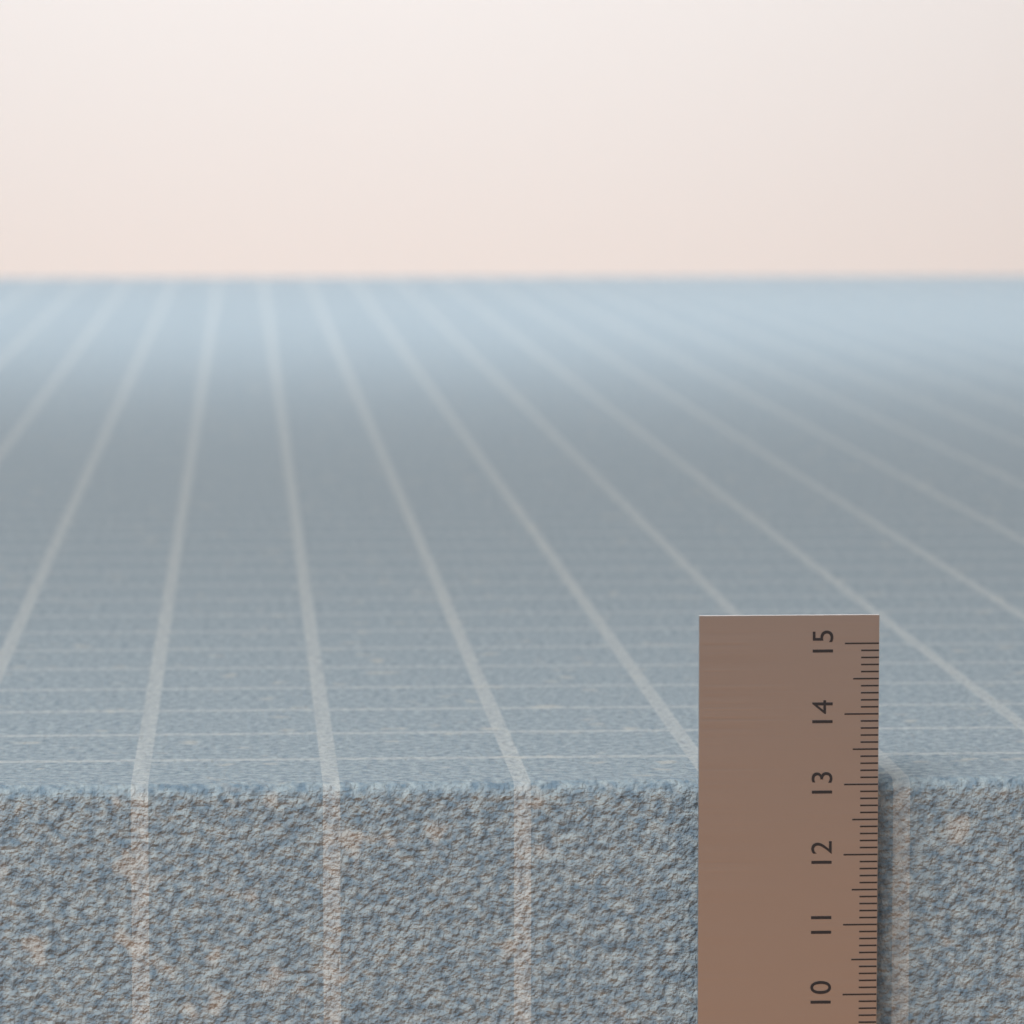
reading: 13.0 (no unit)
